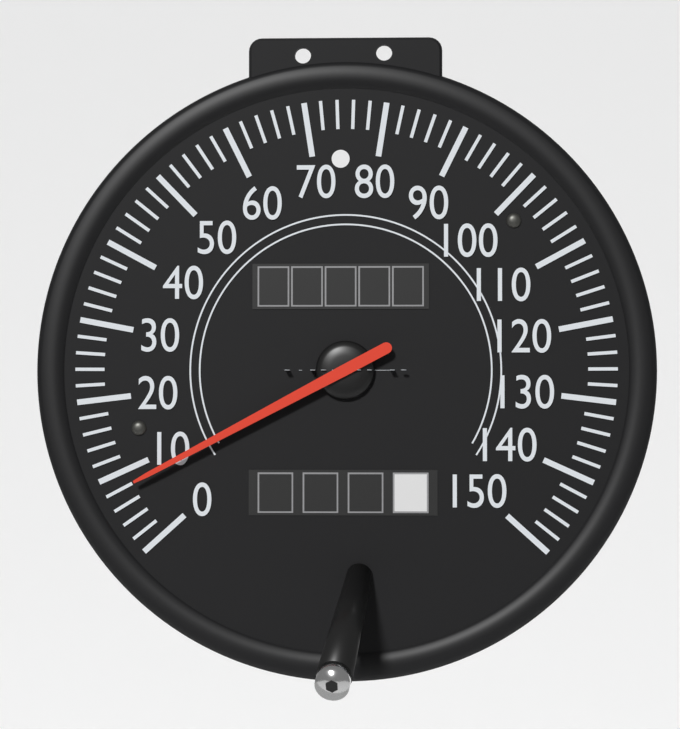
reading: 8 mph
